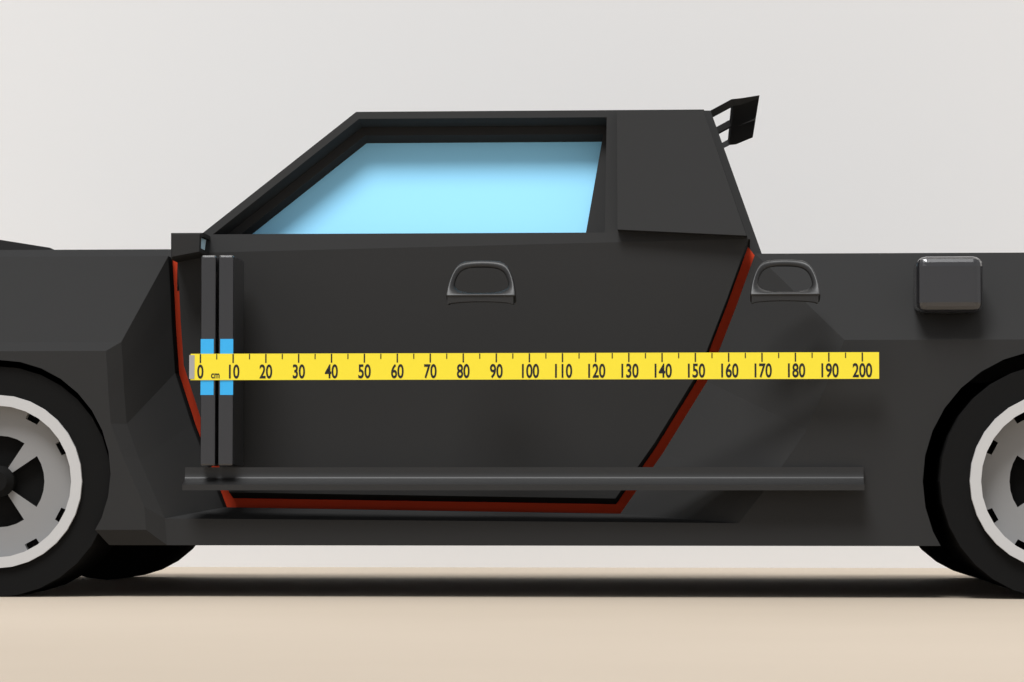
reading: 10 cm
